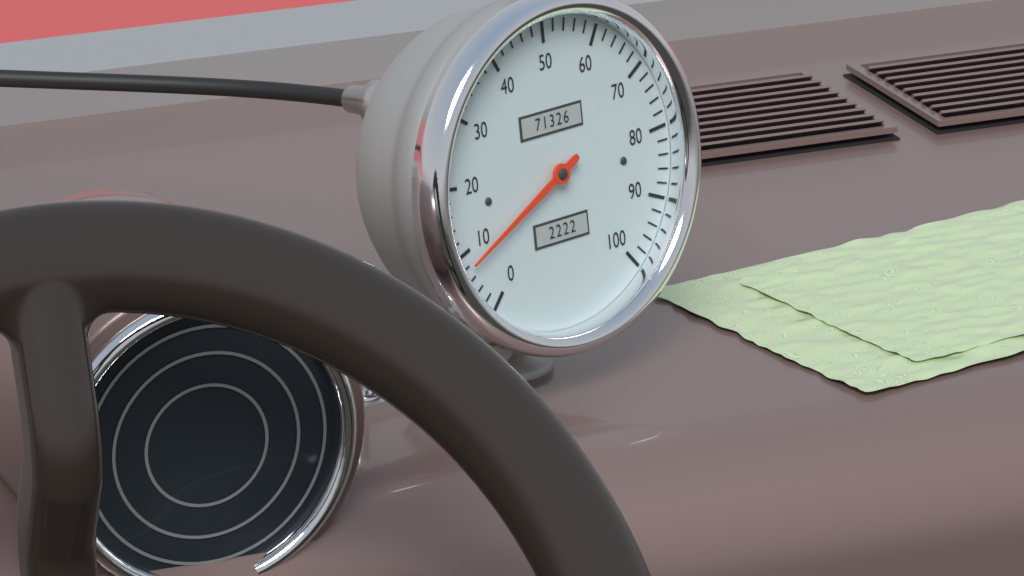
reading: 8 (no unit)
